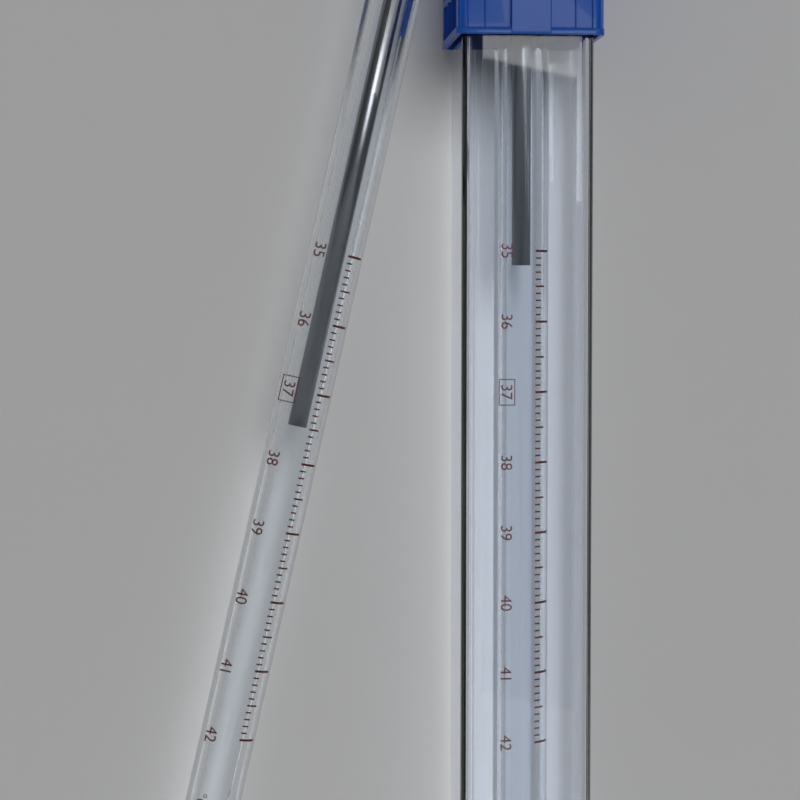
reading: 37.5 °C
